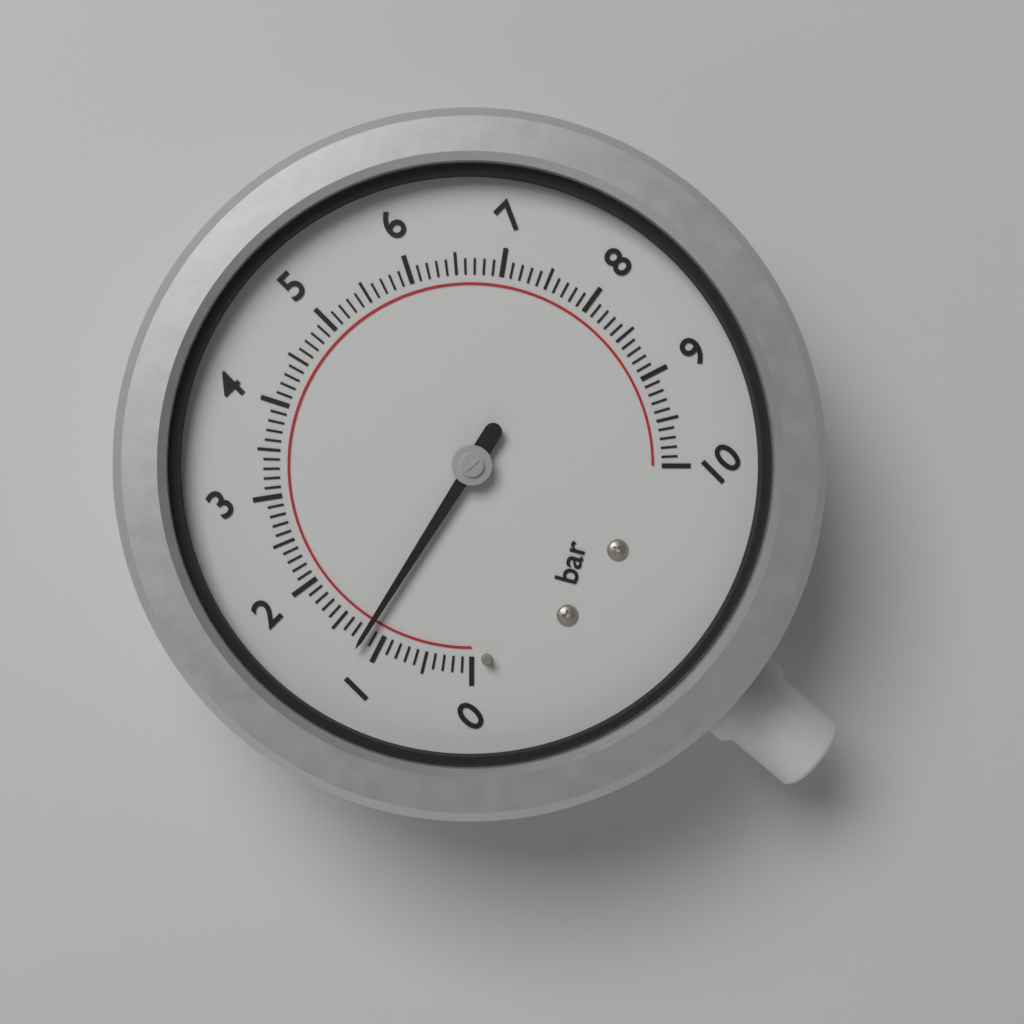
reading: 1.2 bar
